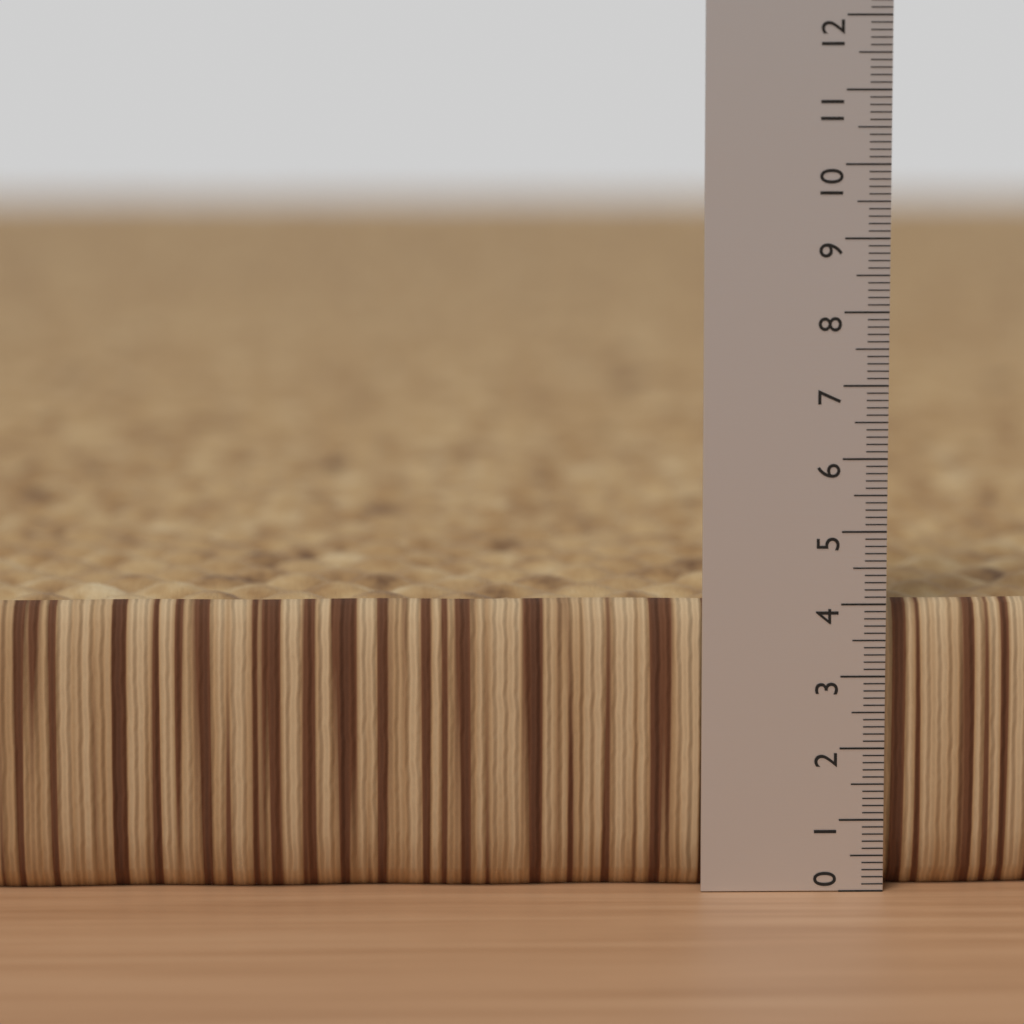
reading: 4.0 (no unit)
